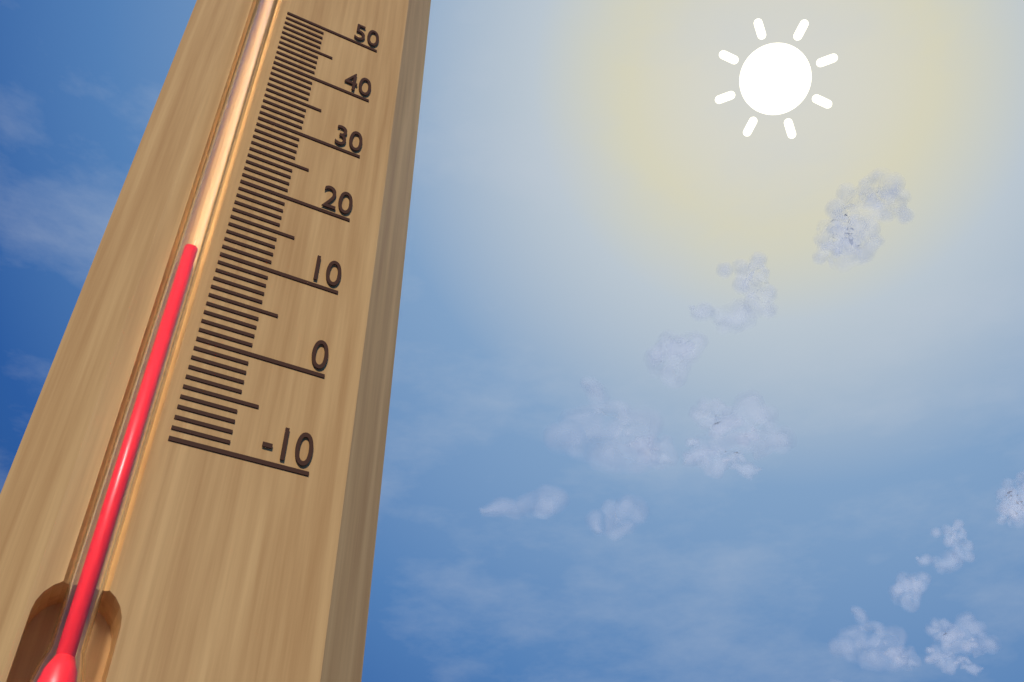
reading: 9 (no unit)
